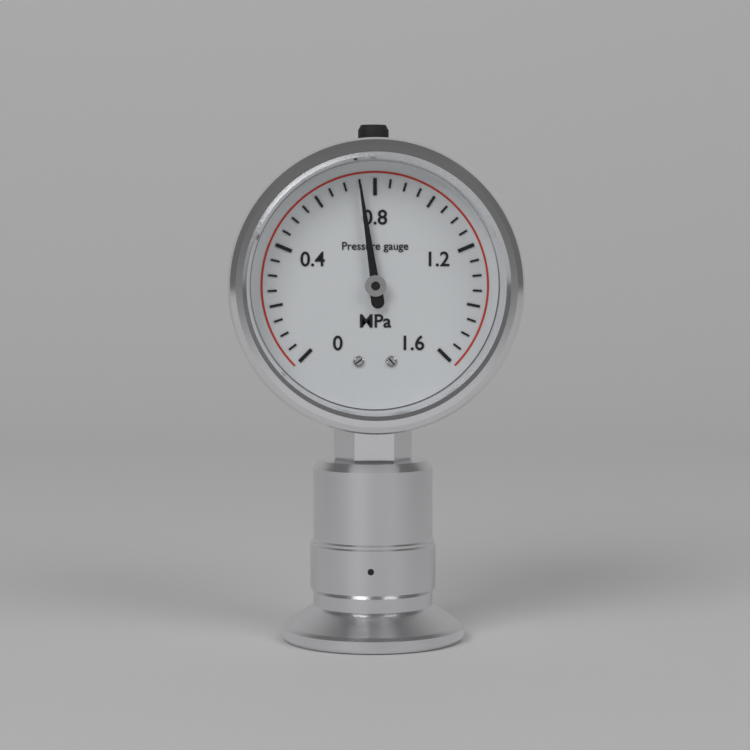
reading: 0.75 MPa
